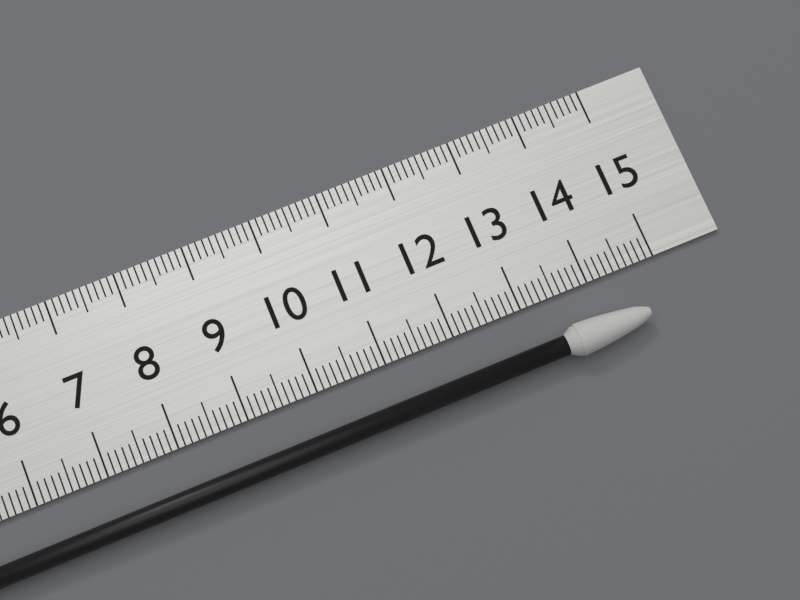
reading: 14.6 cm
